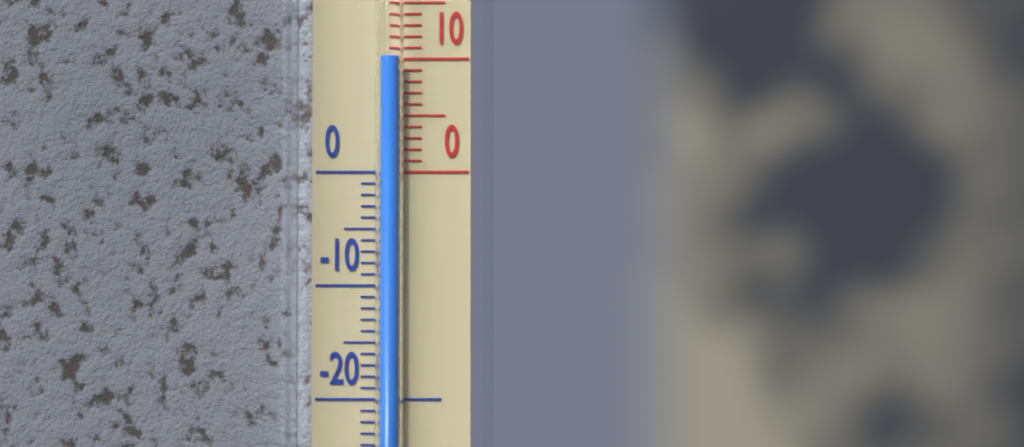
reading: 10 °C
